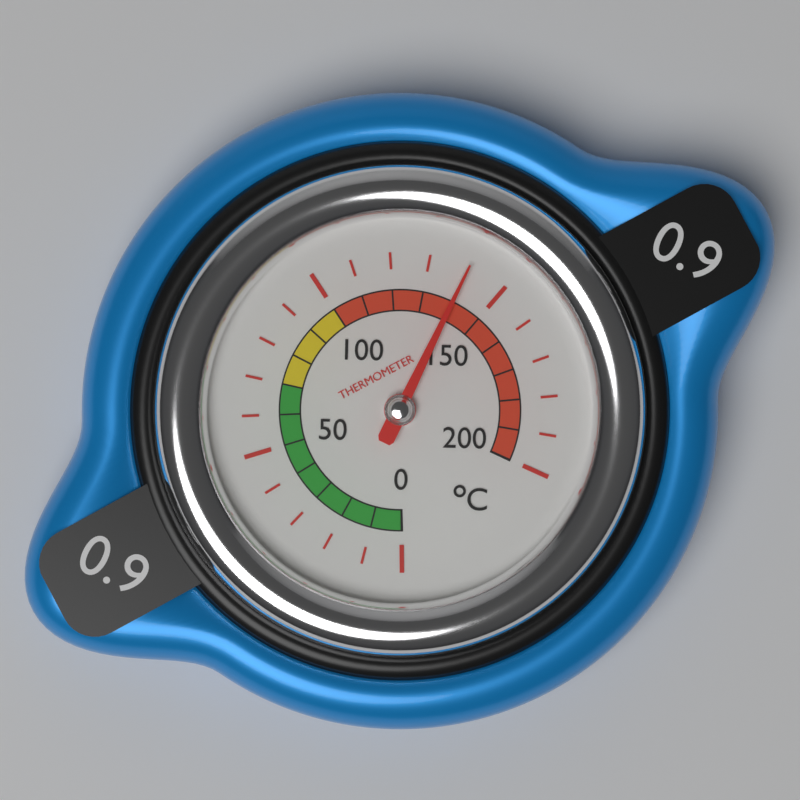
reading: 140 °C
